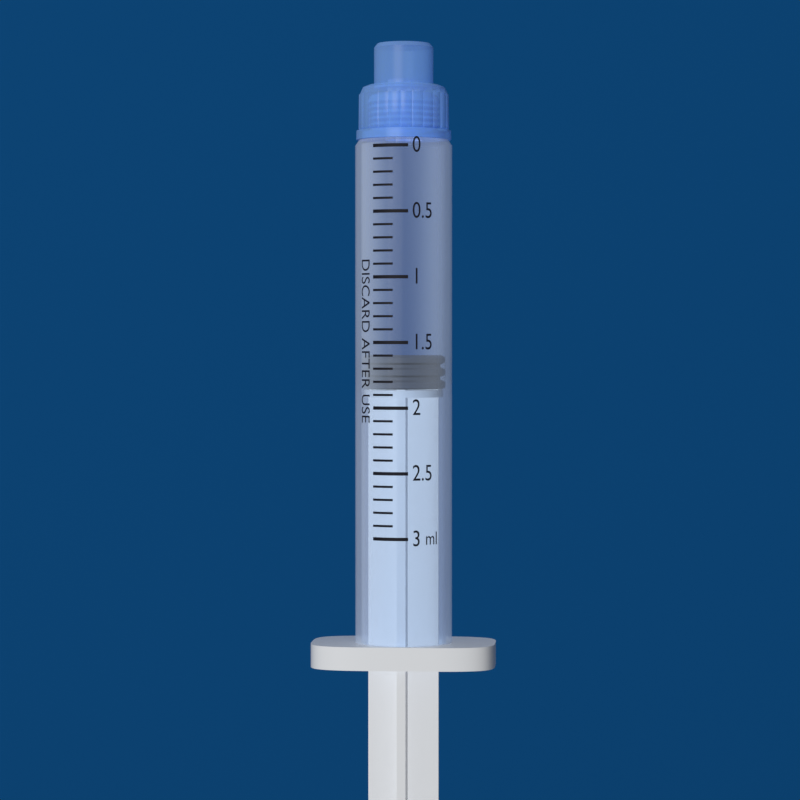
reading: 1.6 ml
